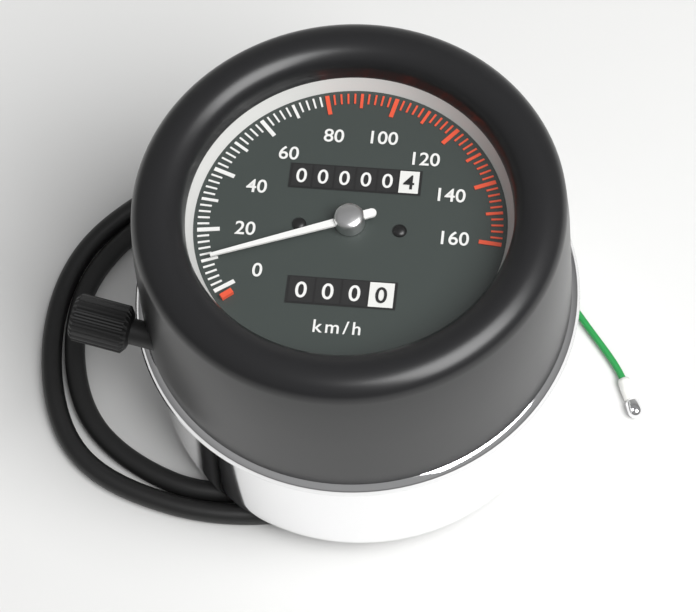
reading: 10 km/h
